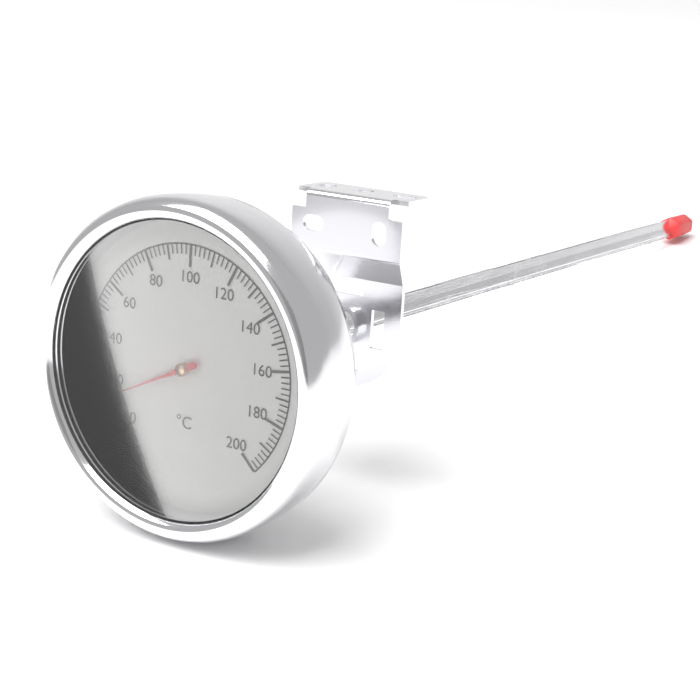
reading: 14 °C
